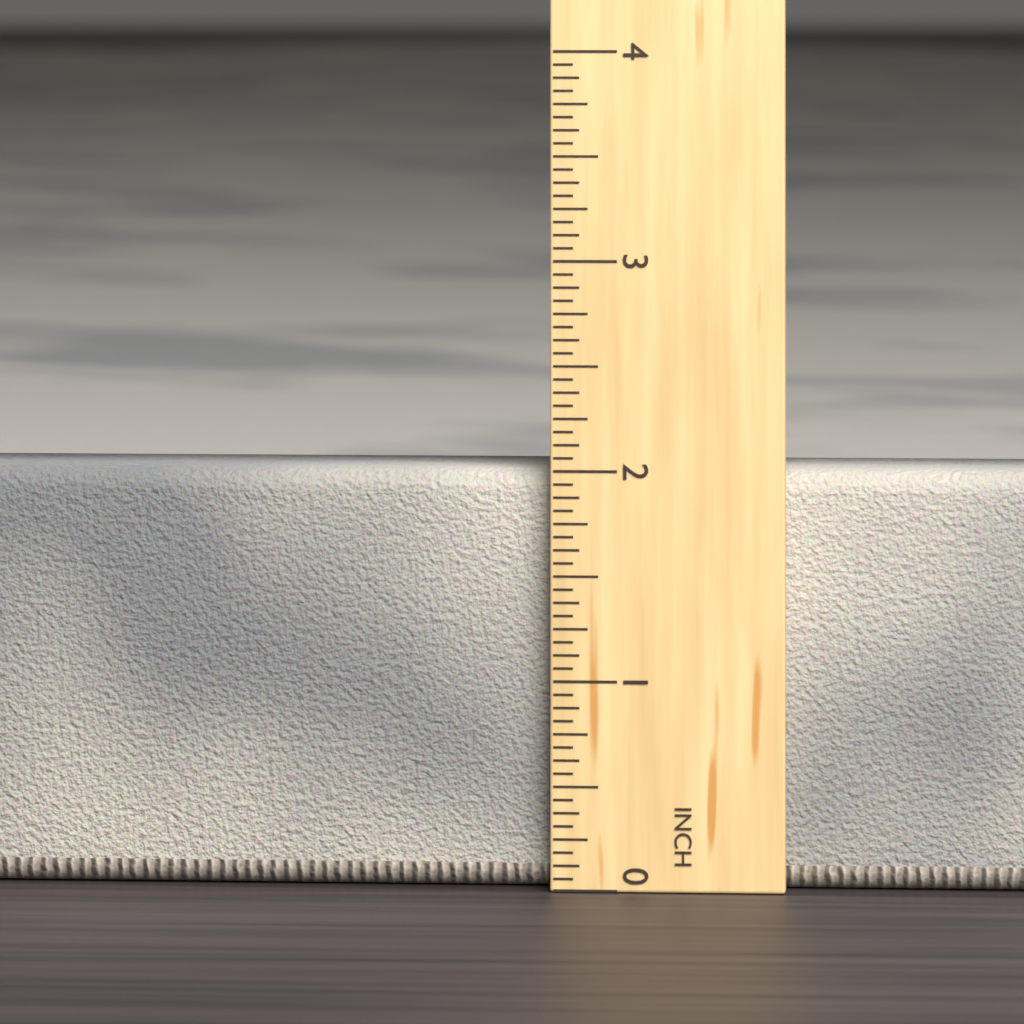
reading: 2.0000 in
